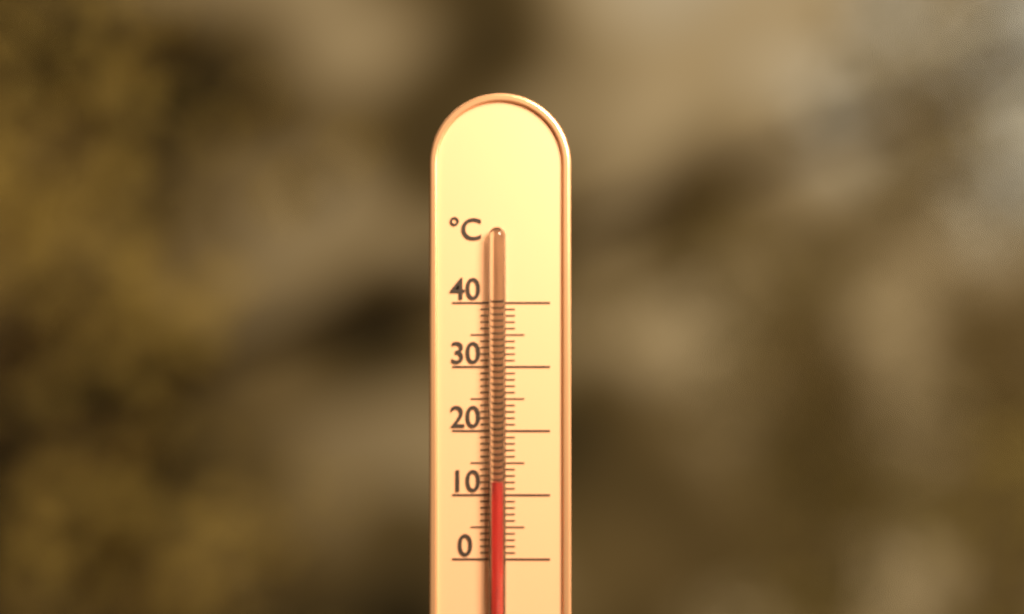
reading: 12 °C
